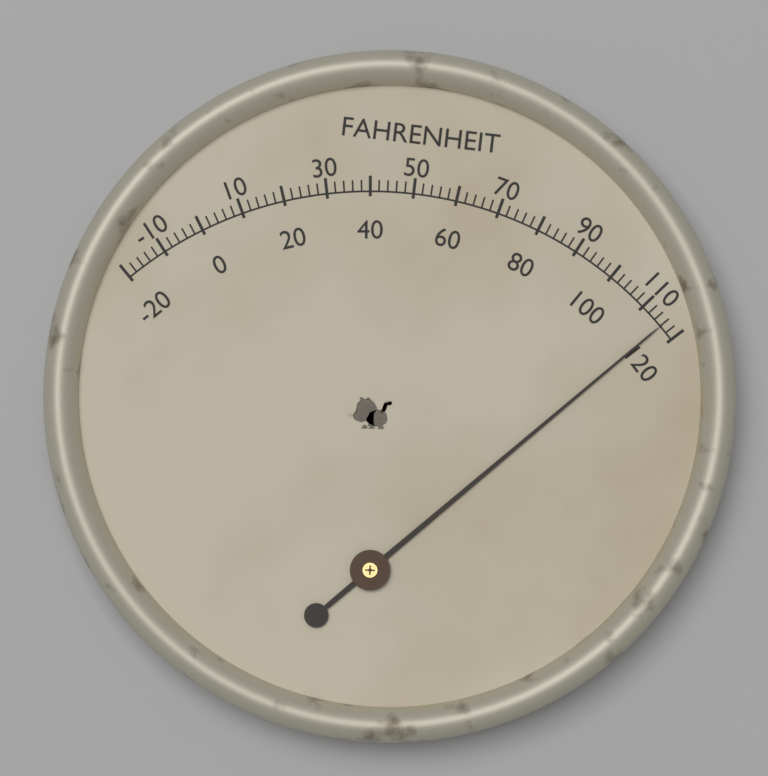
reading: 116 °F
